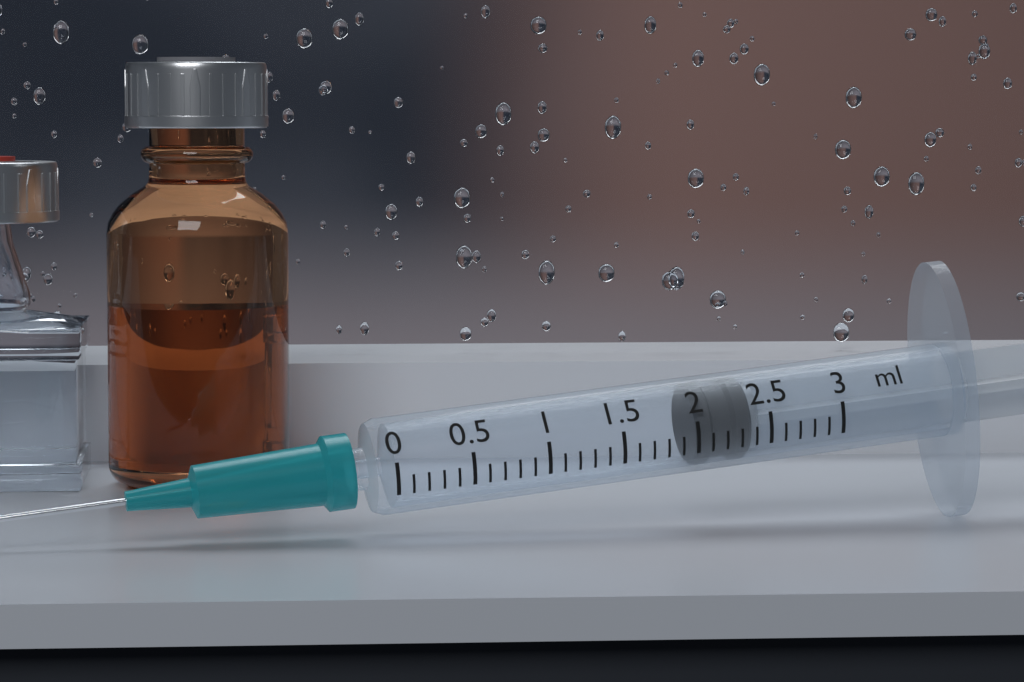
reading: 2.0 ml
